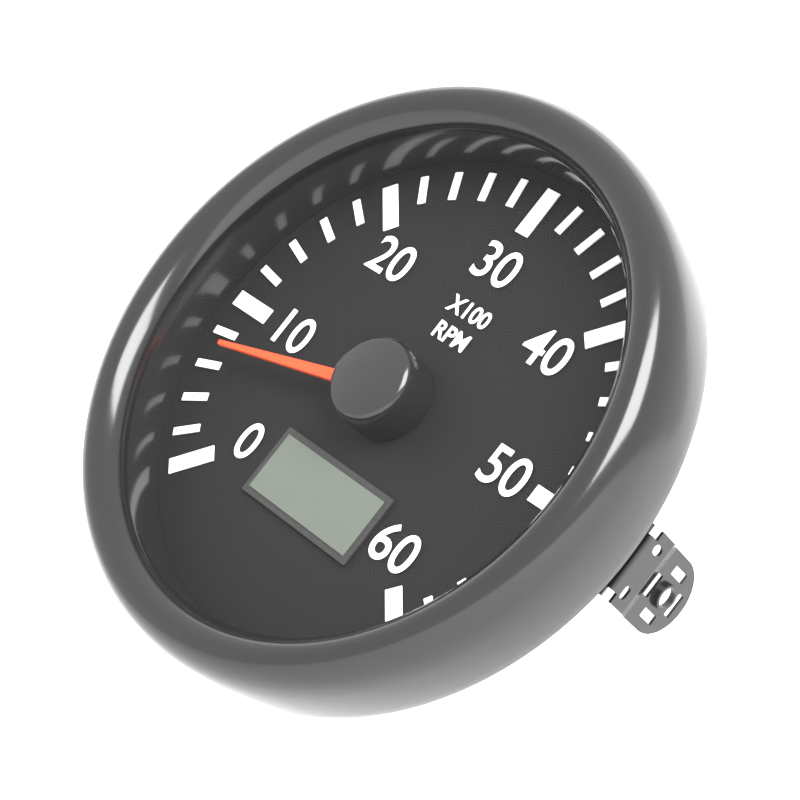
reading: 700 RPM
